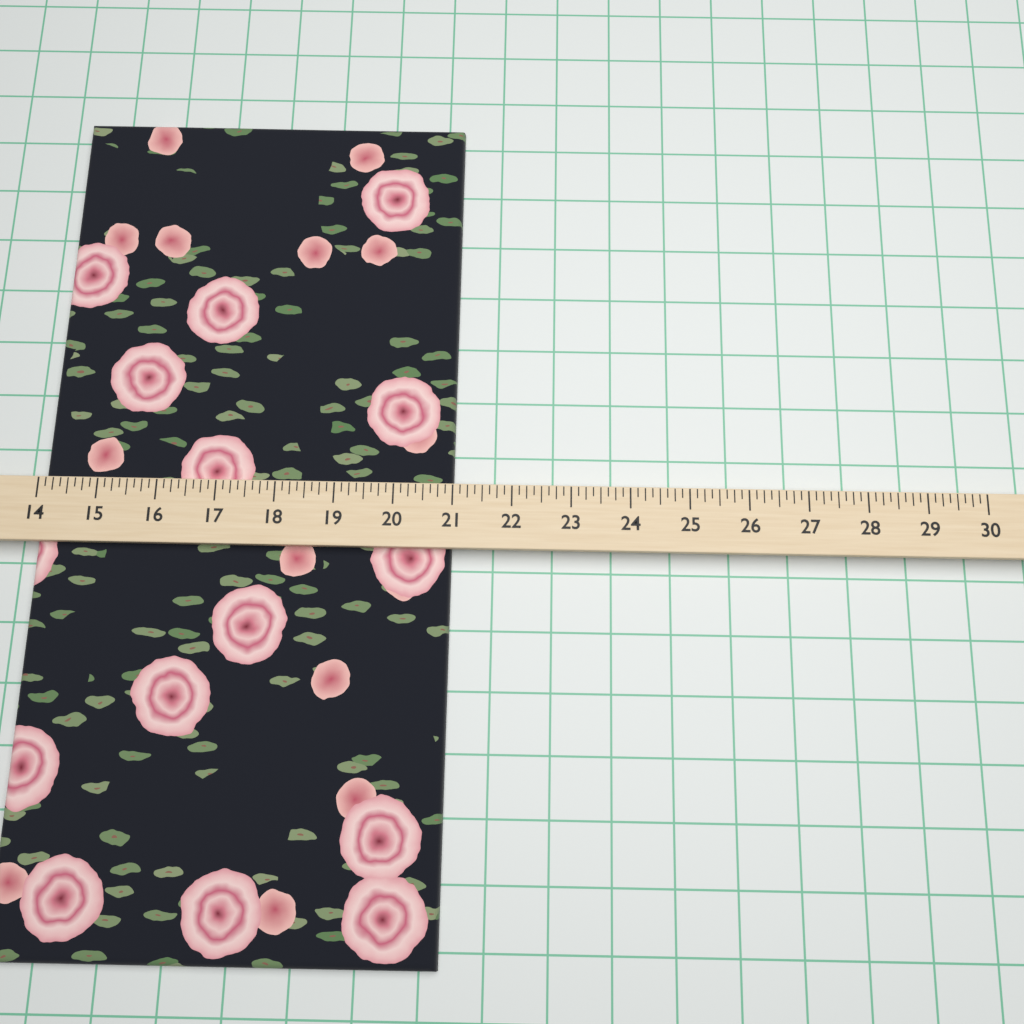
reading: 21.000 (no unit)
